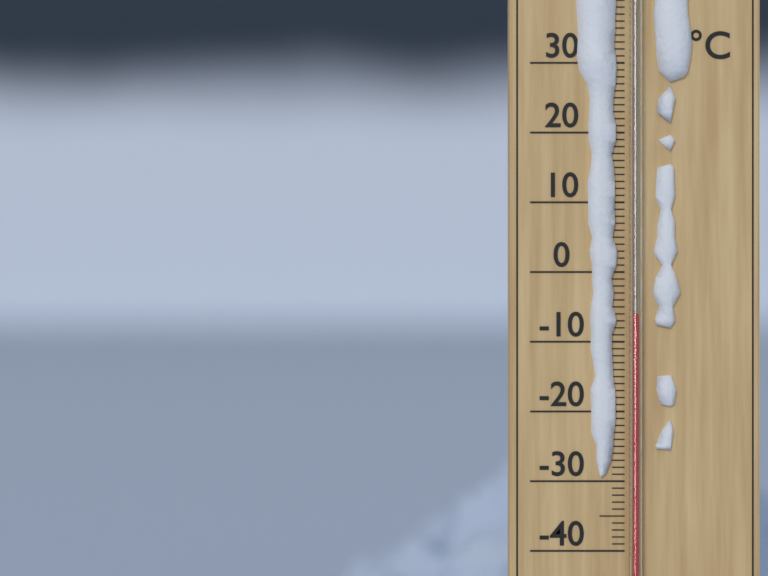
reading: -6 °C
